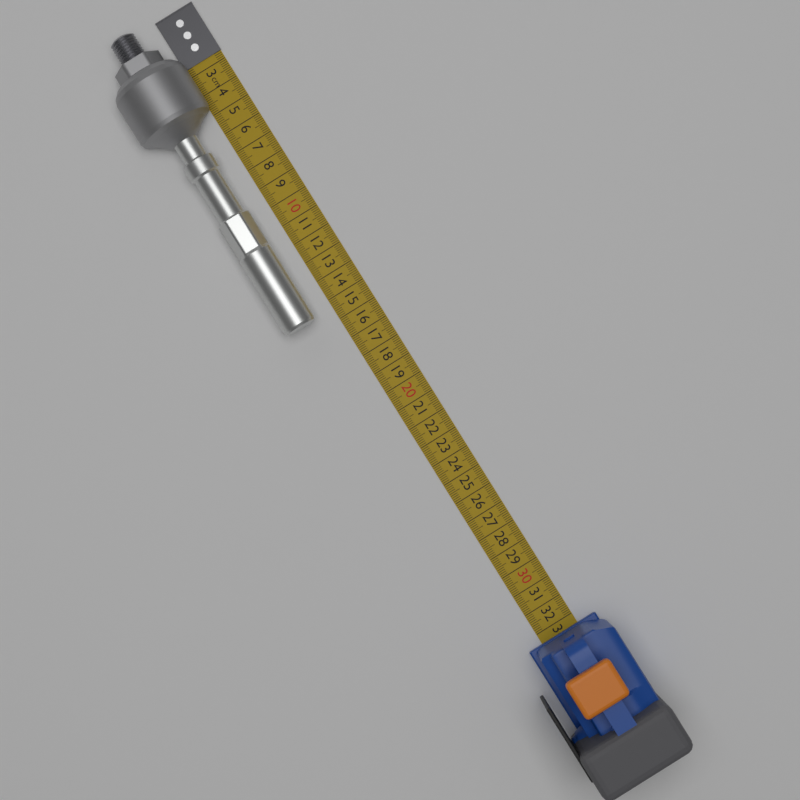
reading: 15.5 cm
